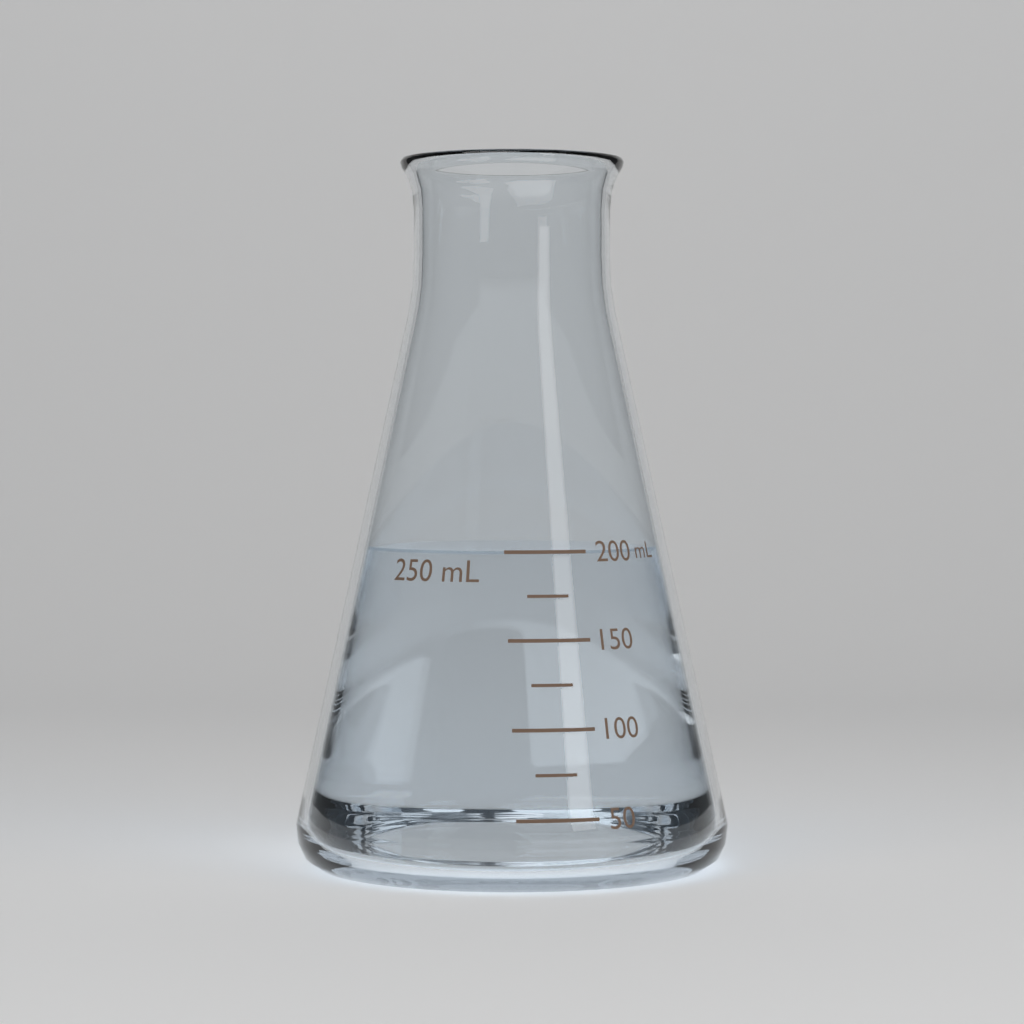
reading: 200 mL
